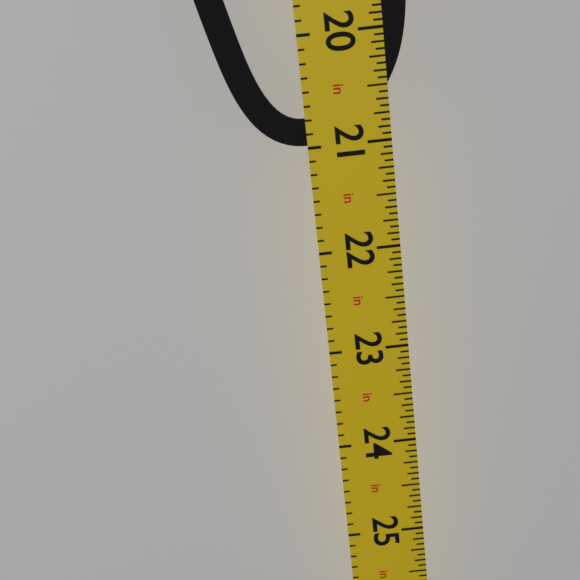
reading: 21.0000 in
